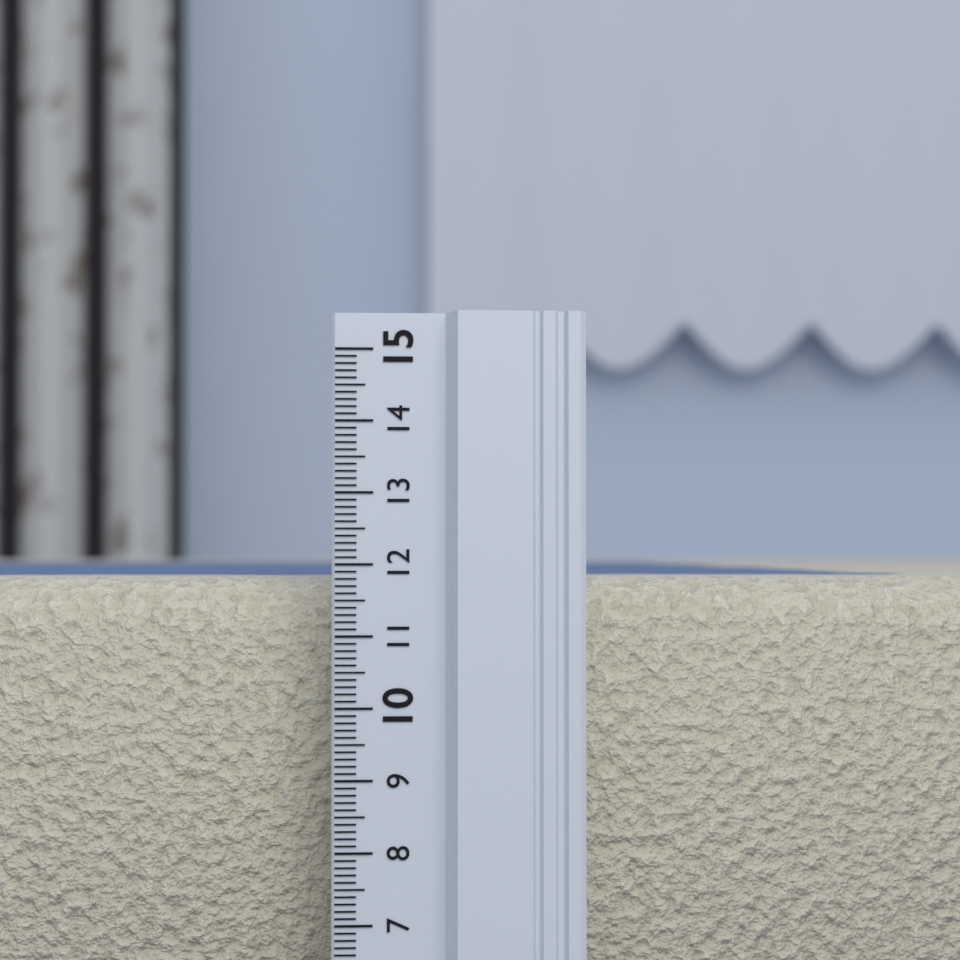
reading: 11.8 (no unit)
